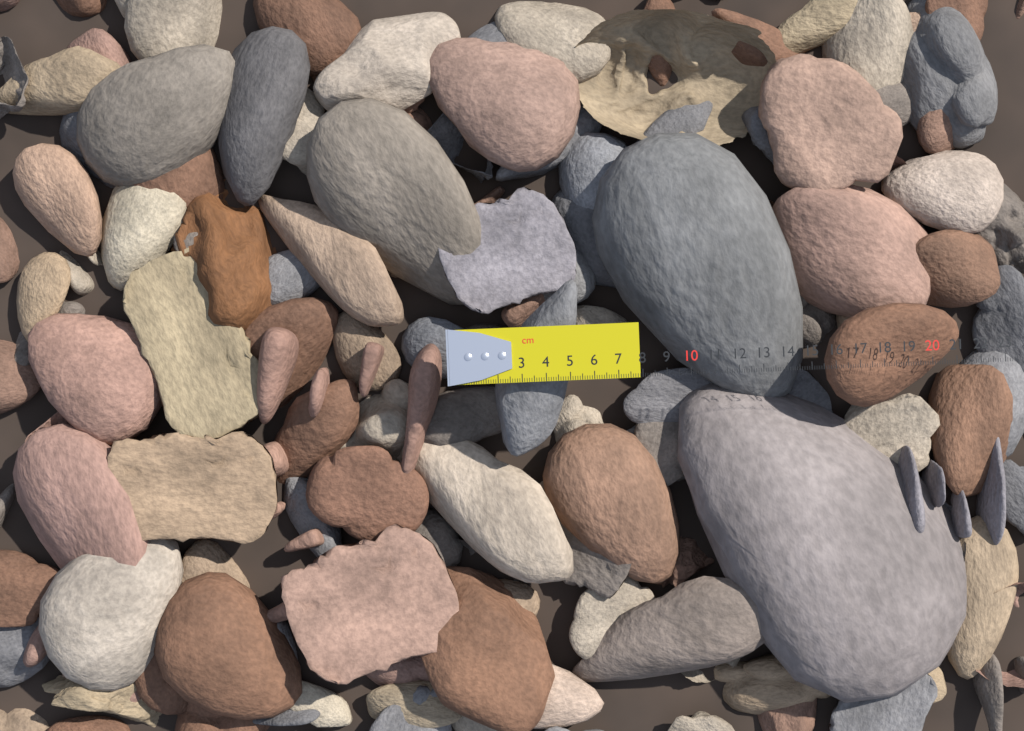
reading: 7.9 cm
